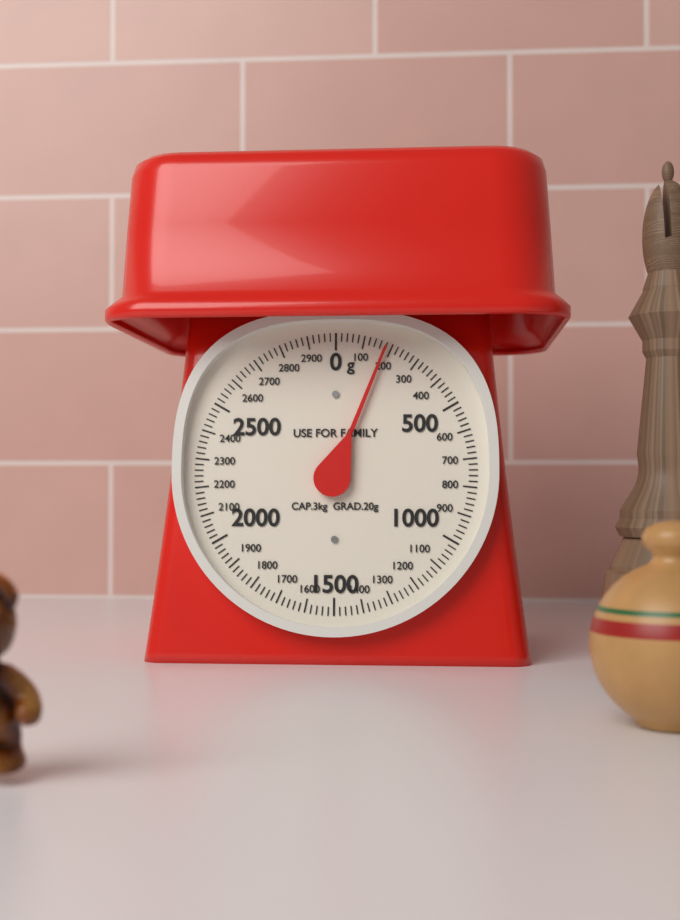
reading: 180 g
